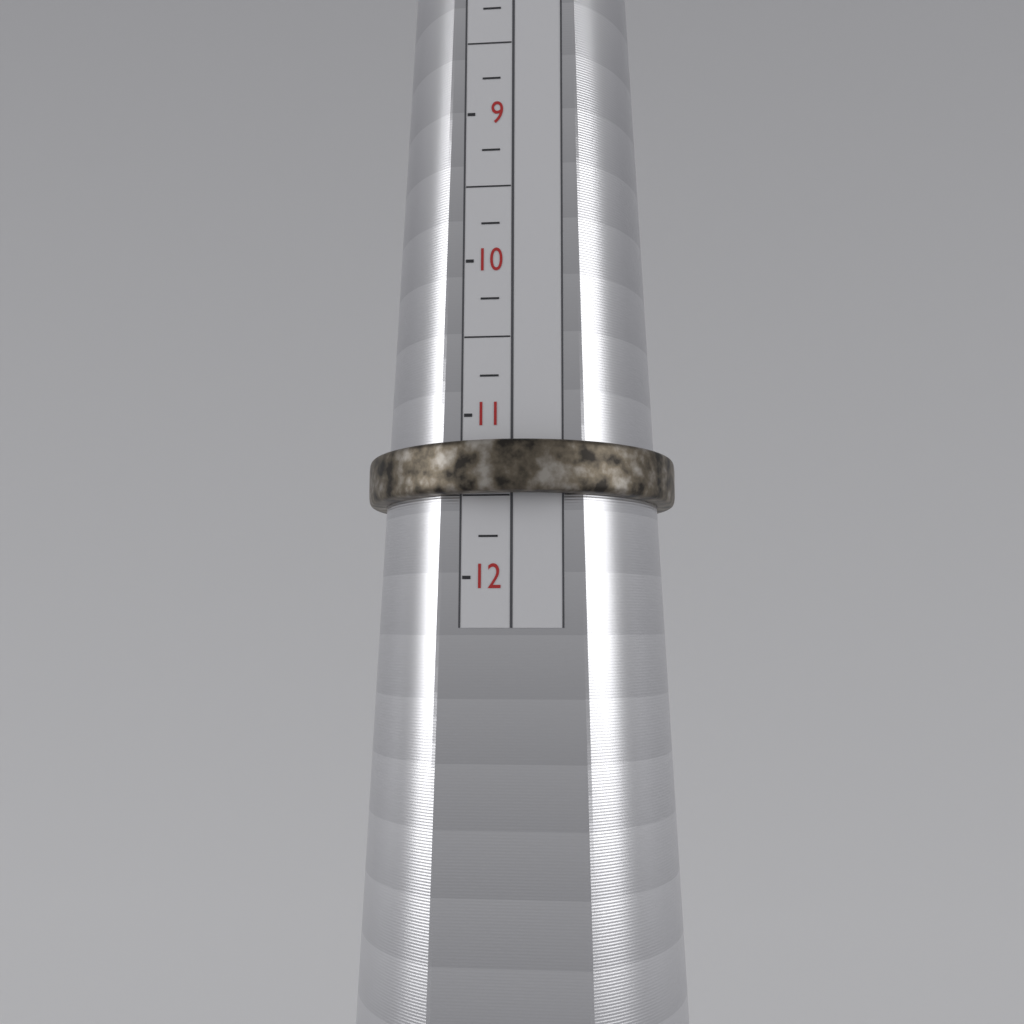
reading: 11.50 (no unit)
